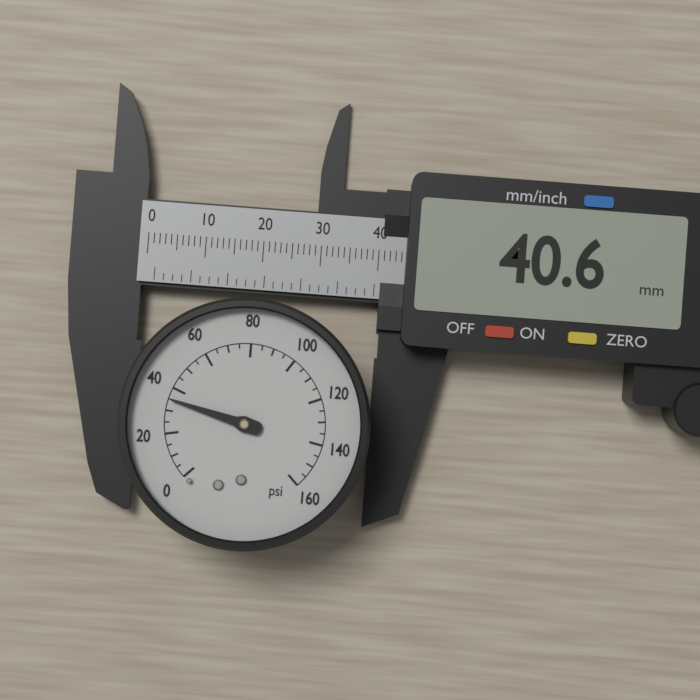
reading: 35 psi
